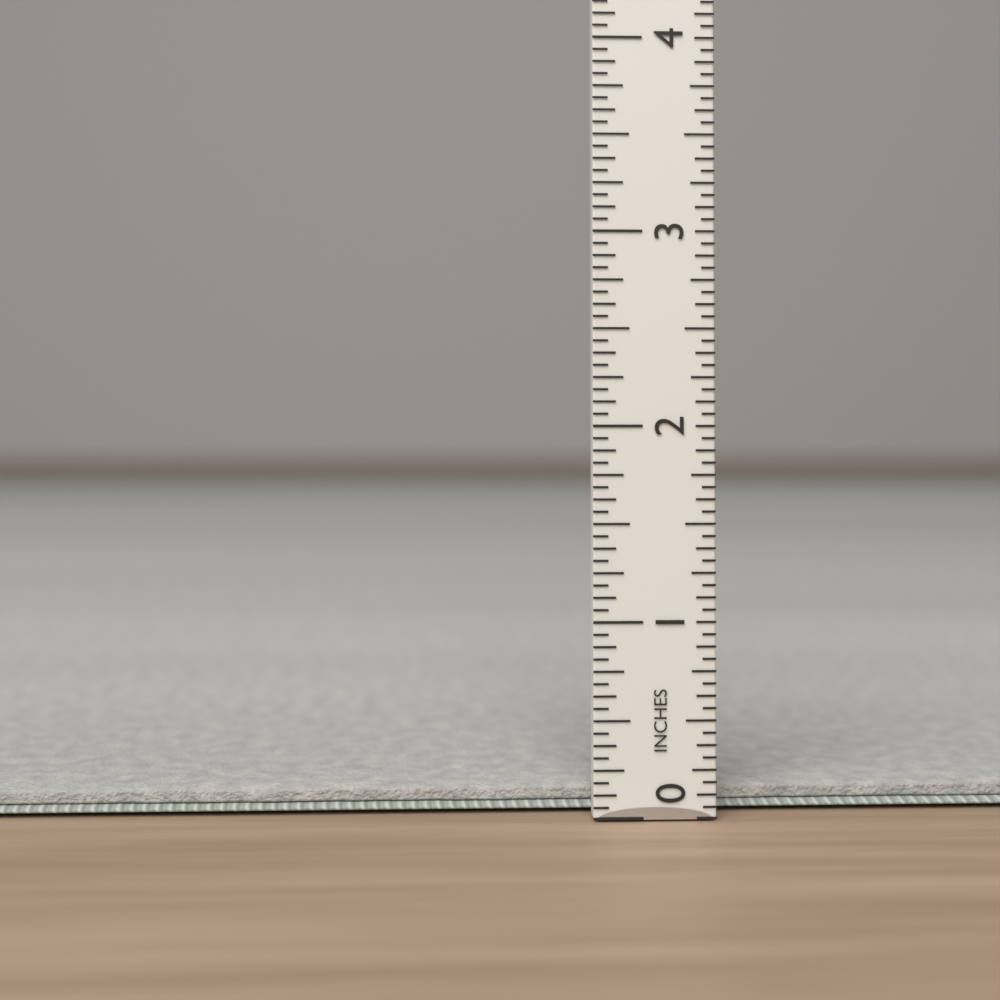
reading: 0.1250 in
